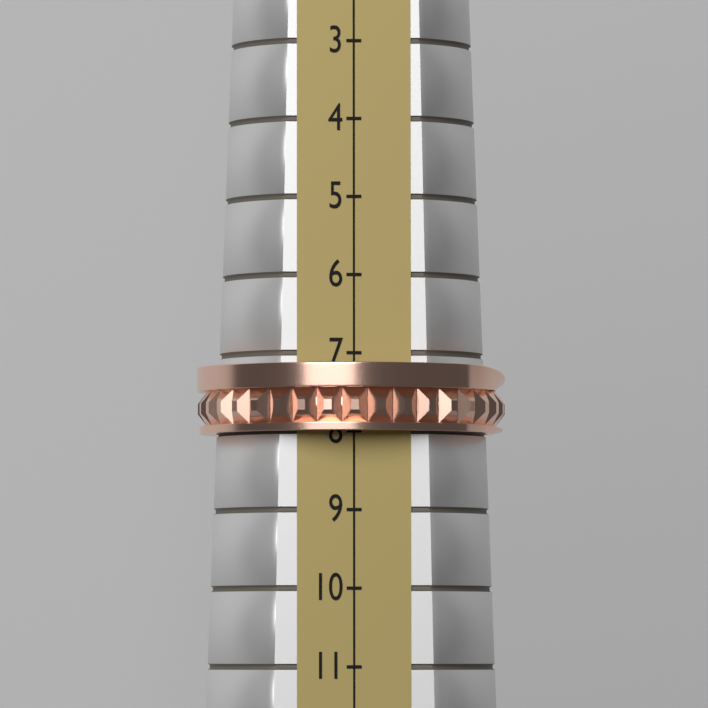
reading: 8 (no unit)
